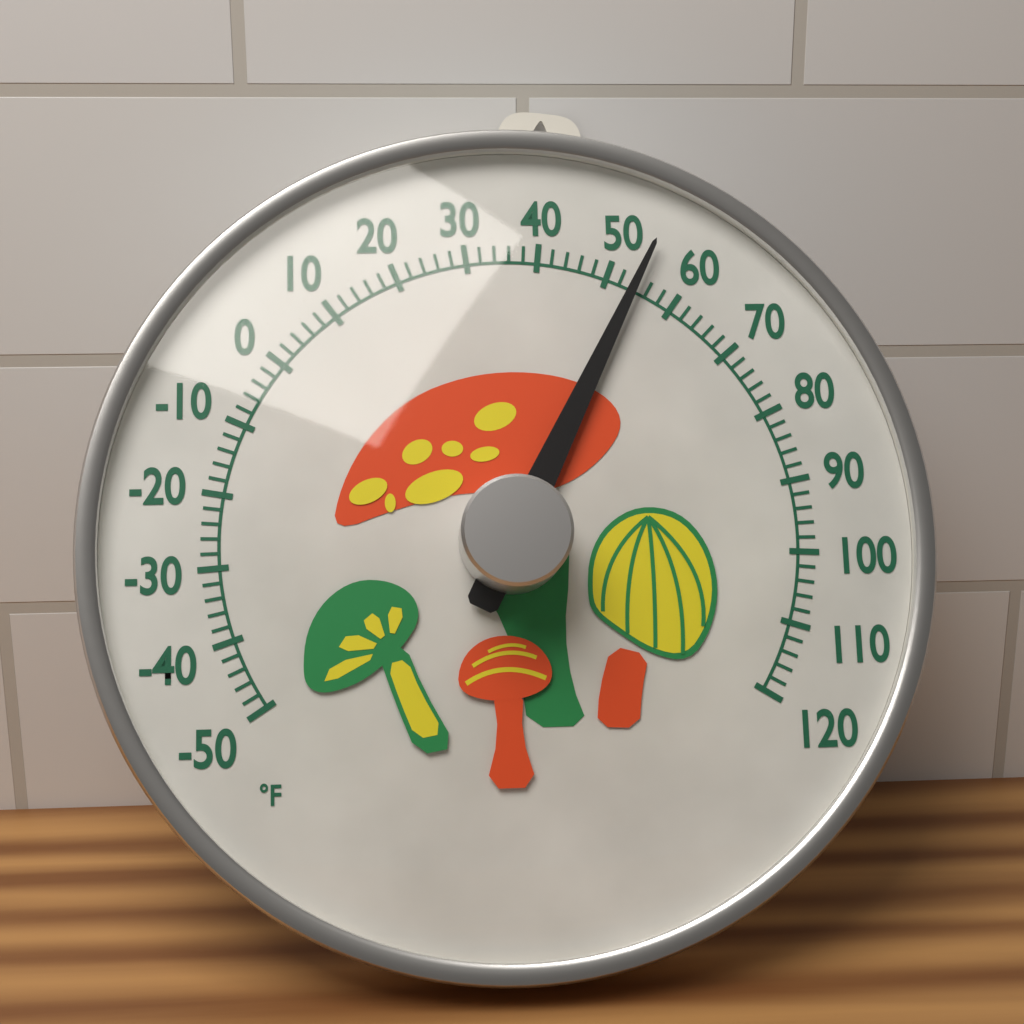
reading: 54 °F
